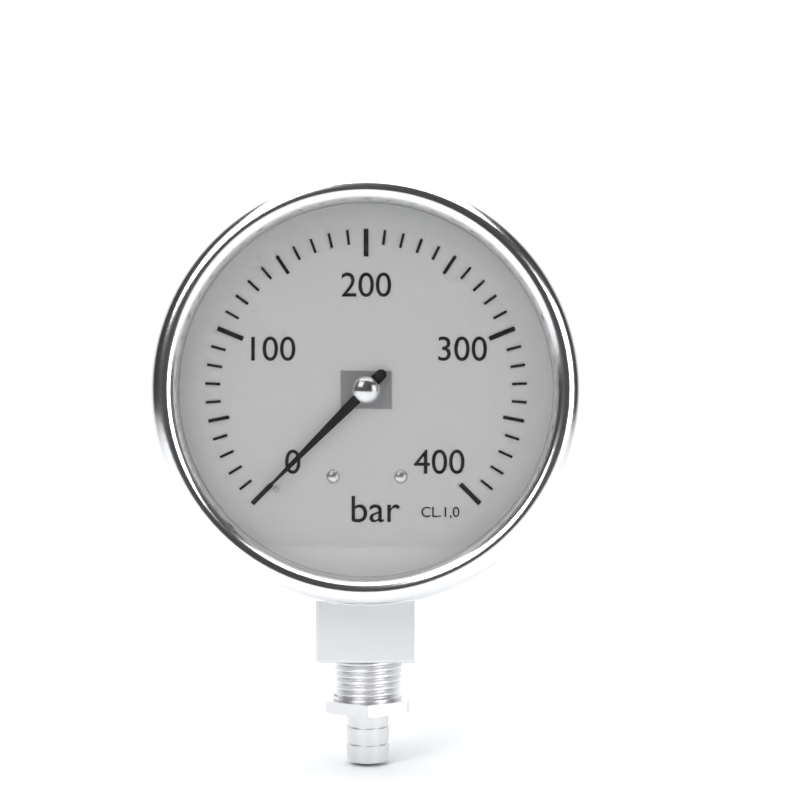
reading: 0 bar
